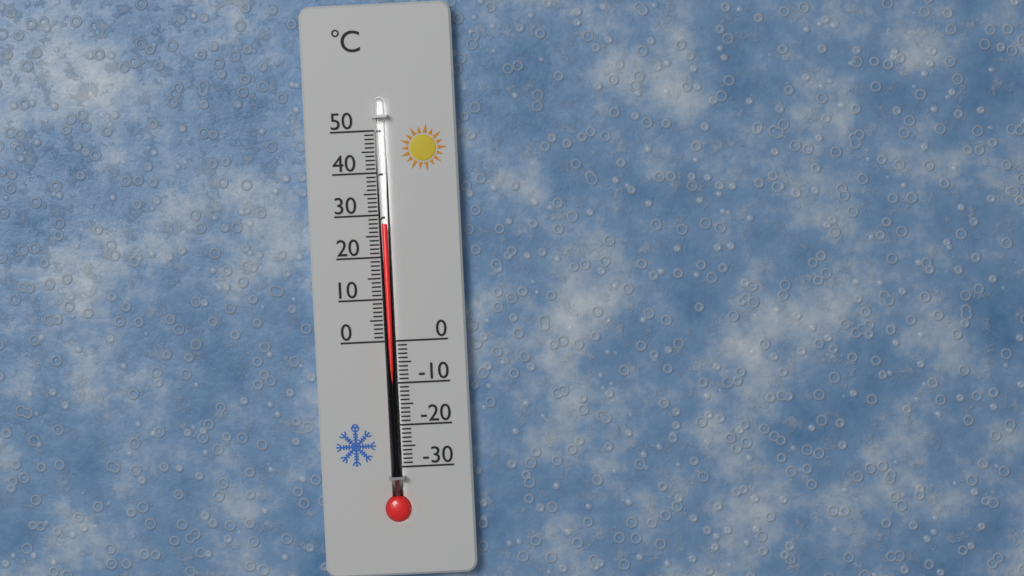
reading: 28 °C
